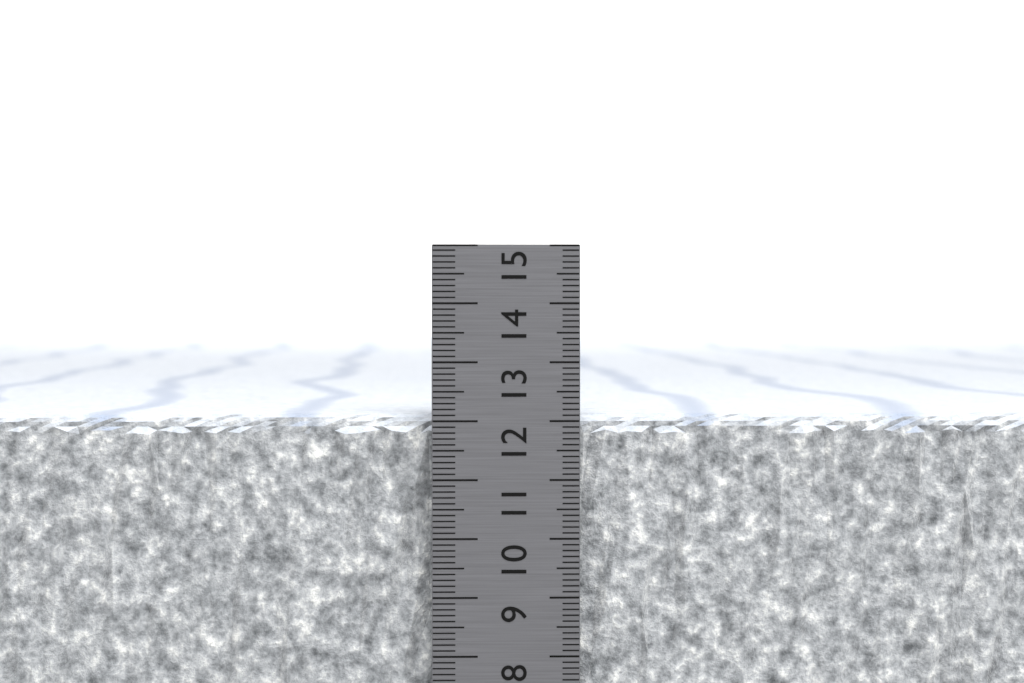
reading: 12.1 cm
